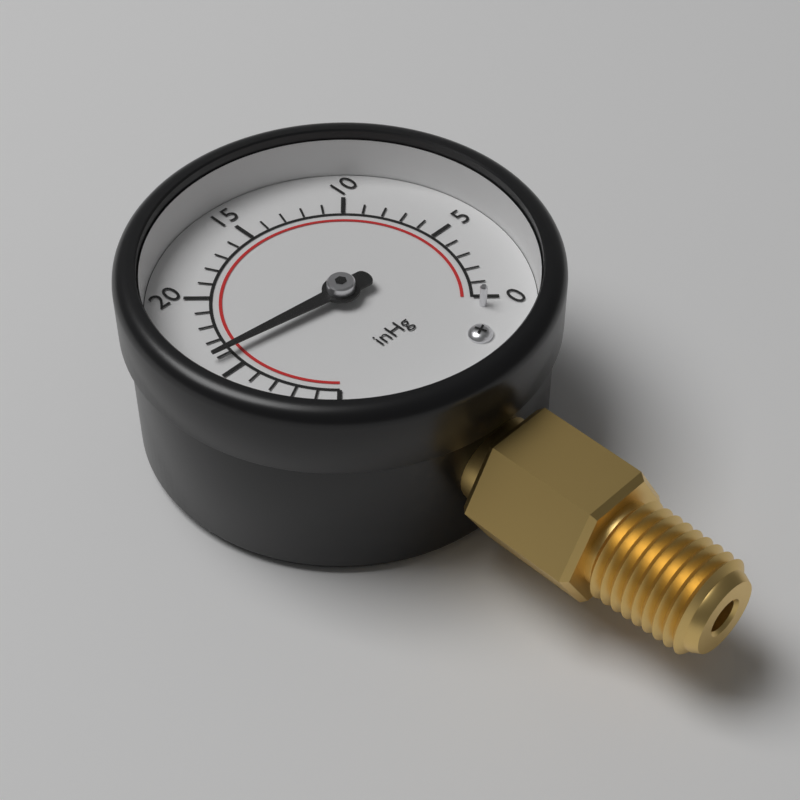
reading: 24 inHg
